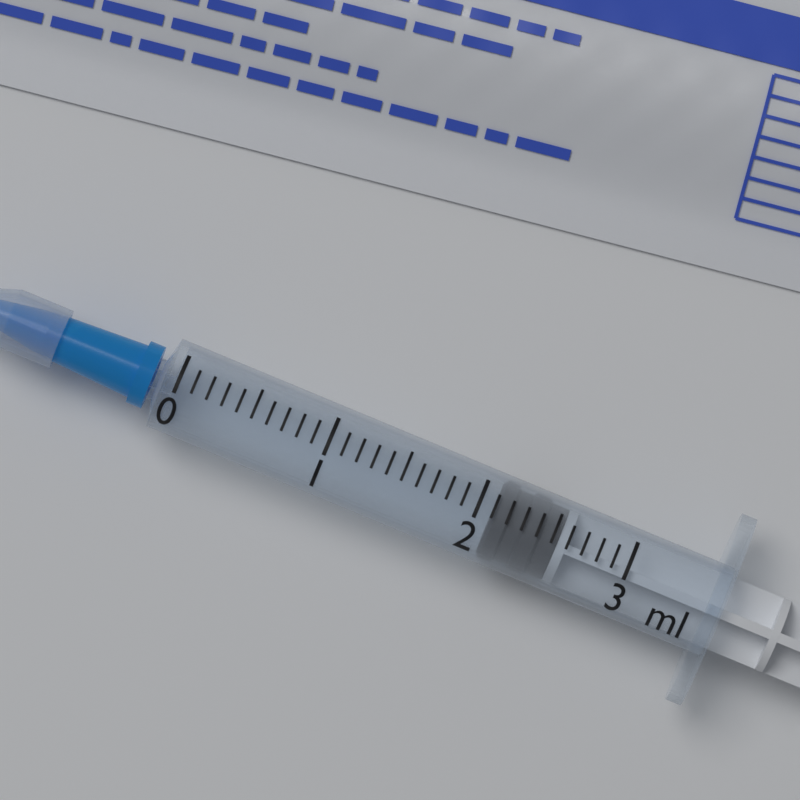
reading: 2.1 ml
